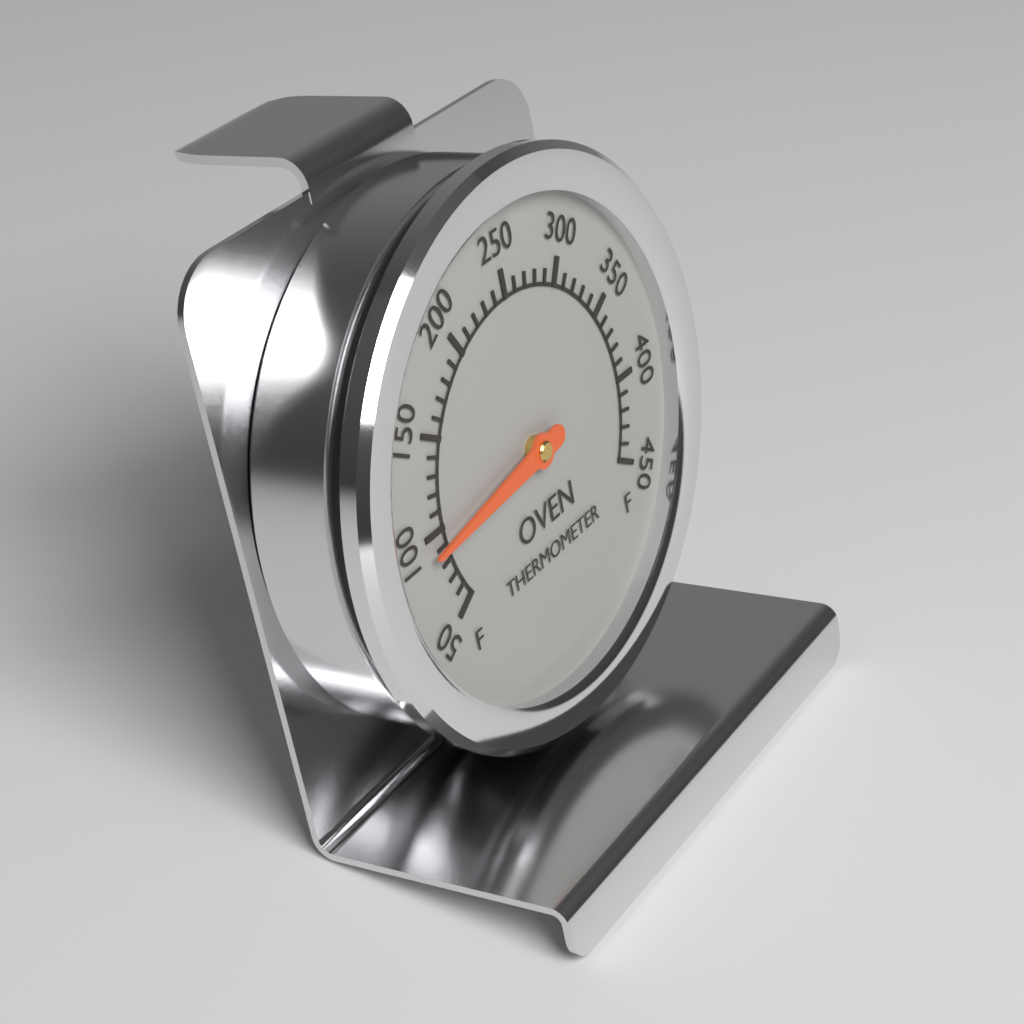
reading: 90 °F
